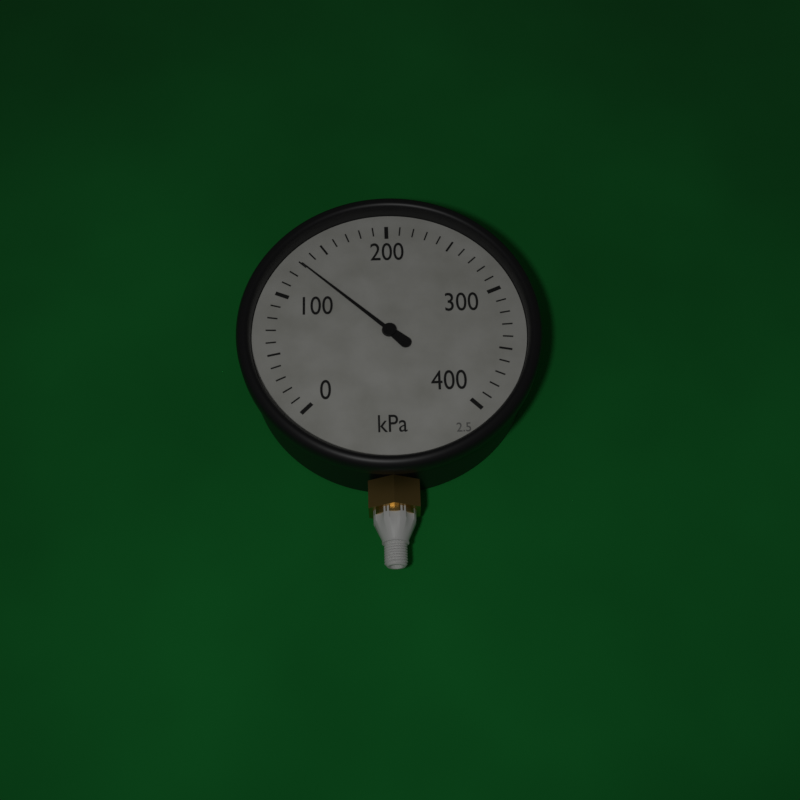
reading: 130 kPa
